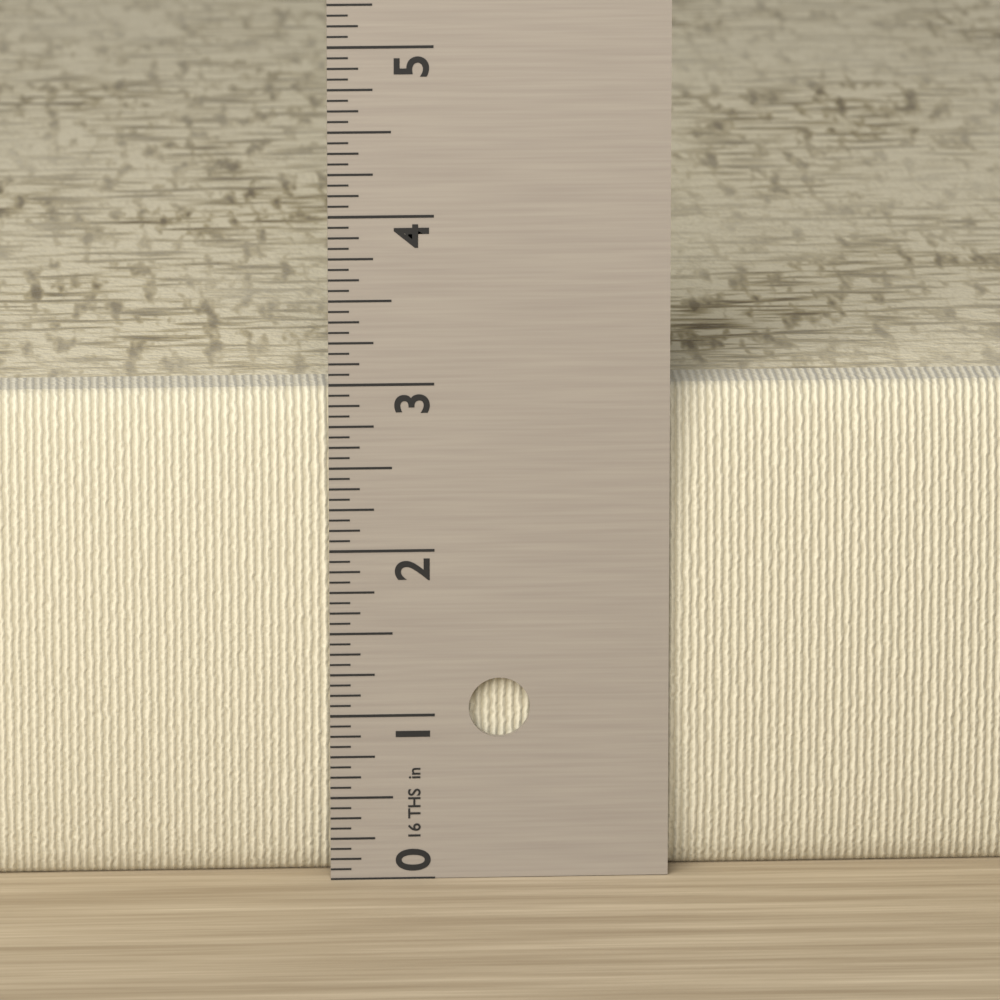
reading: 2.9375 in
